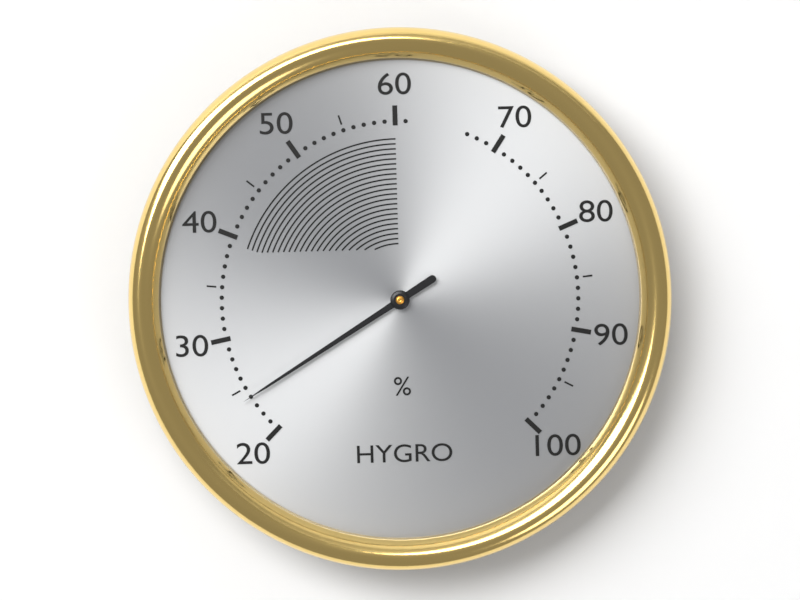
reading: 24 %
